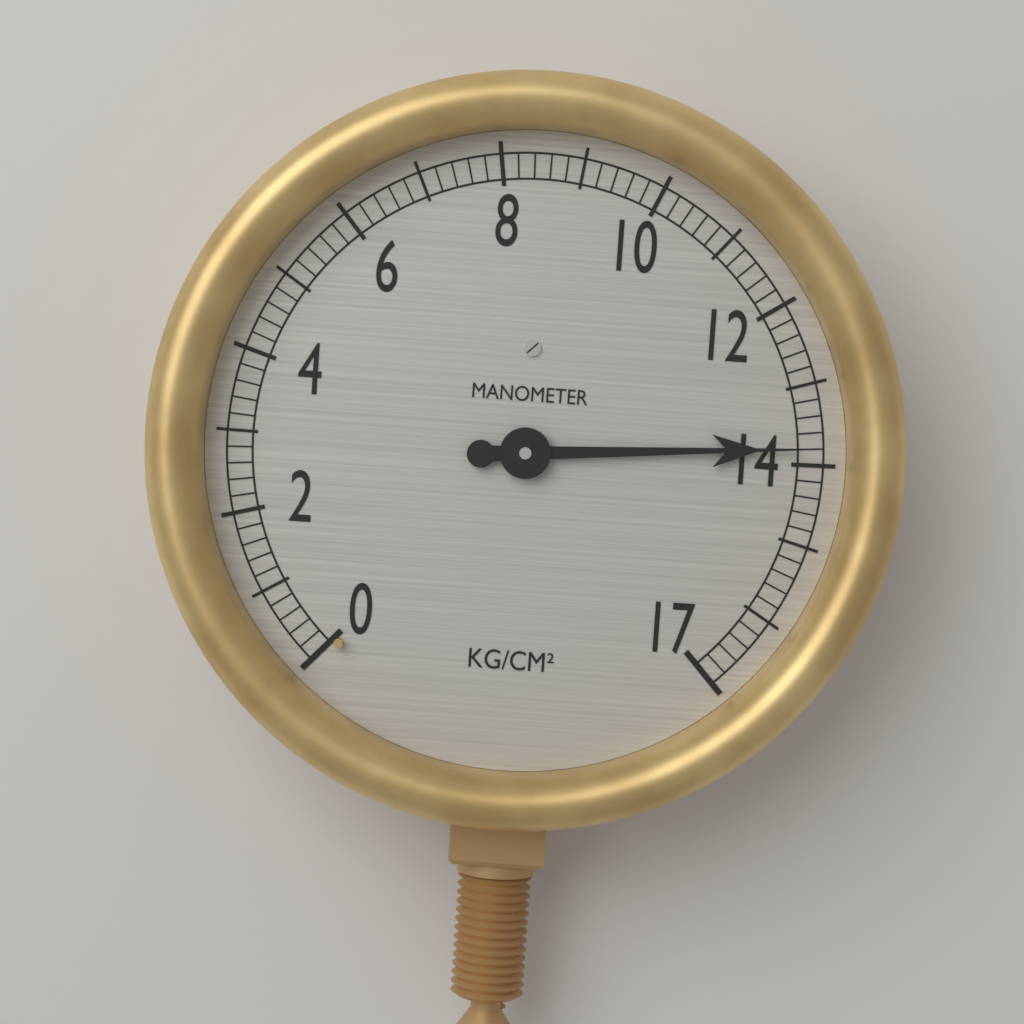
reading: 13.8 kg/cm²
